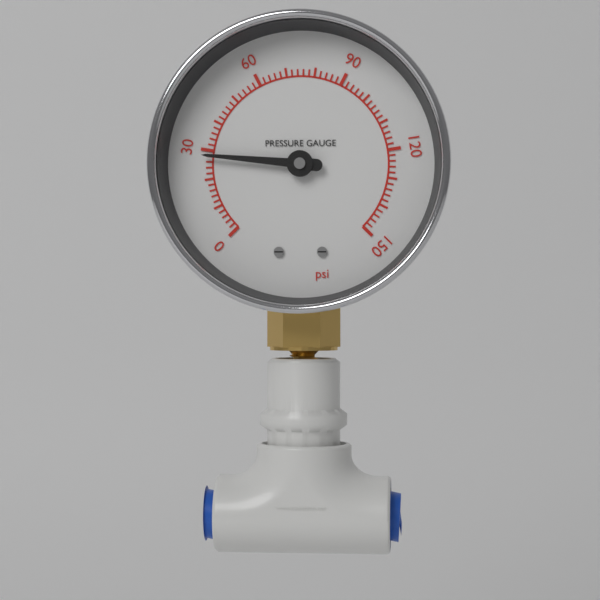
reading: 28 psi
